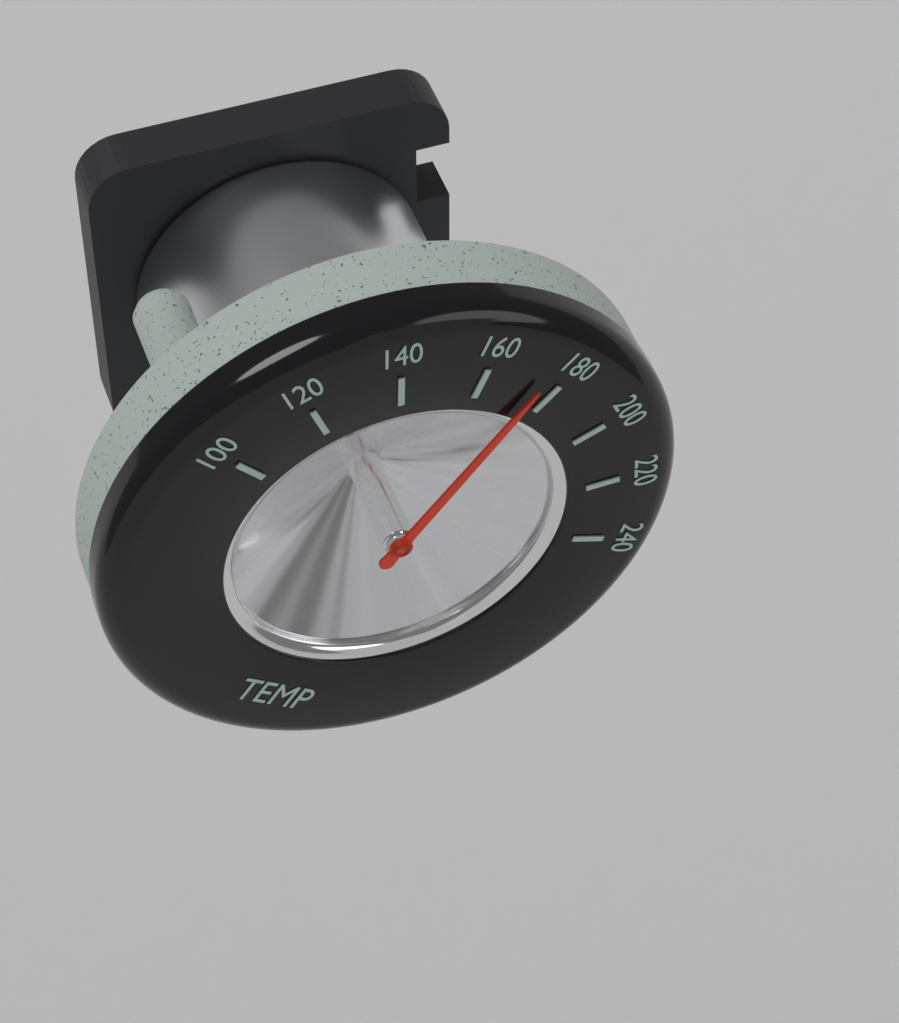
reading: 175 (no unit)
